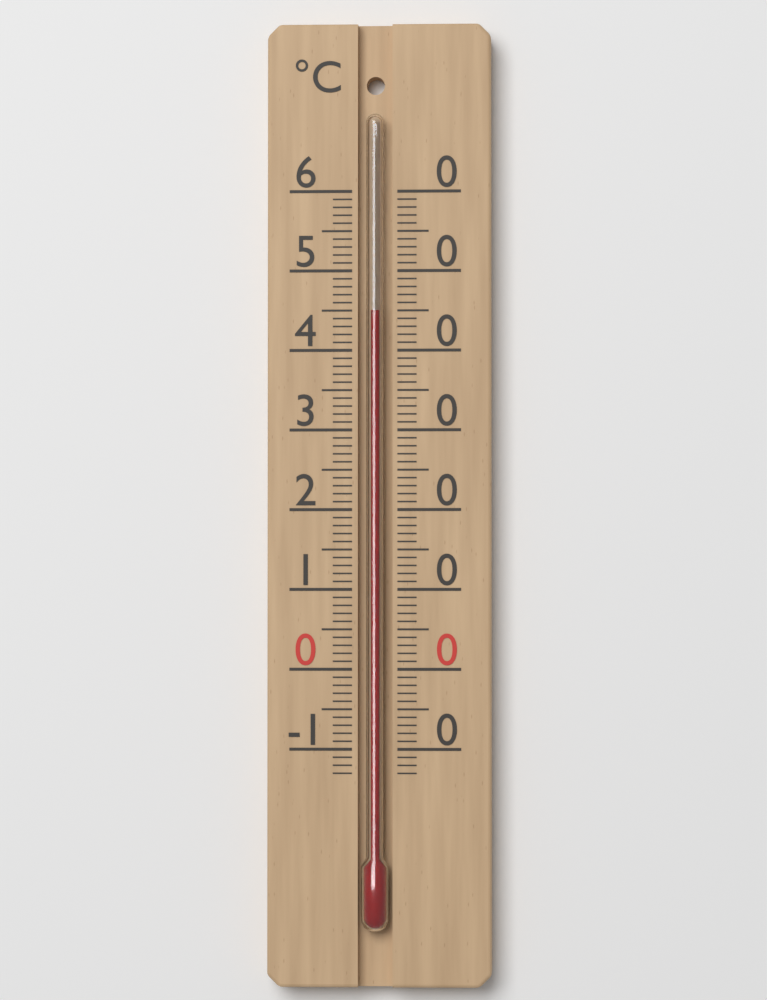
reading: 45 °C
